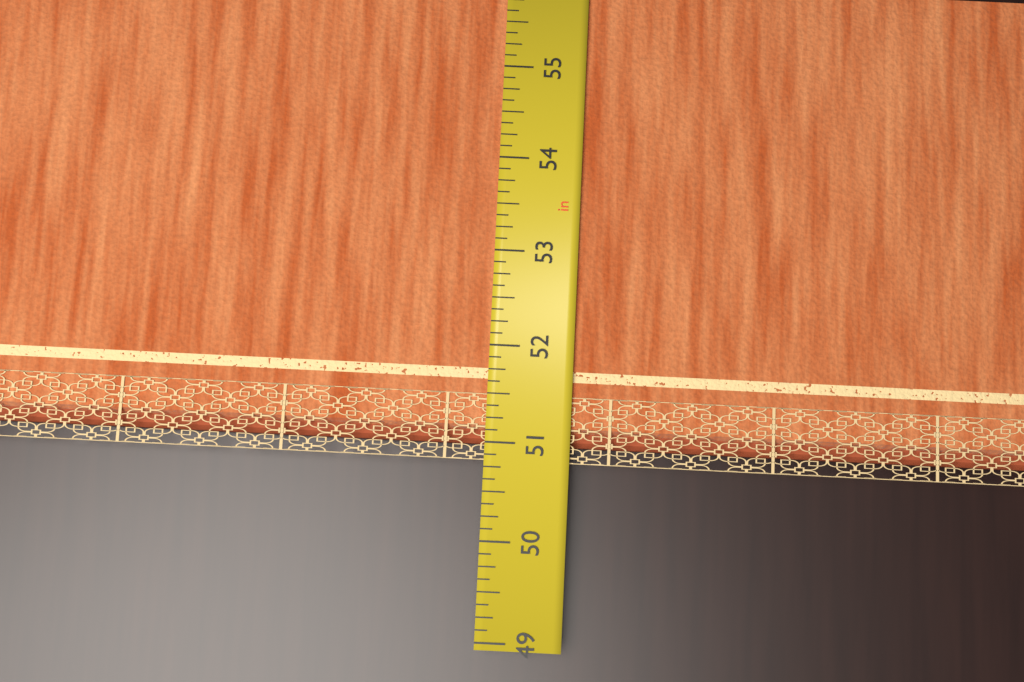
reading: 51.000 in
